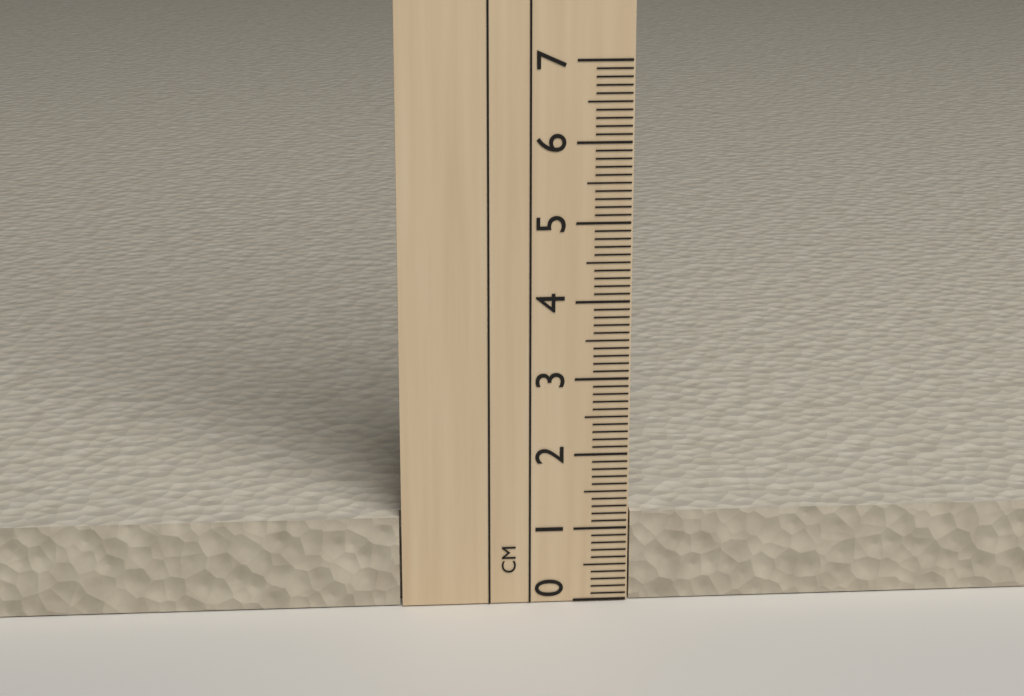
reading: 1.2 cm
